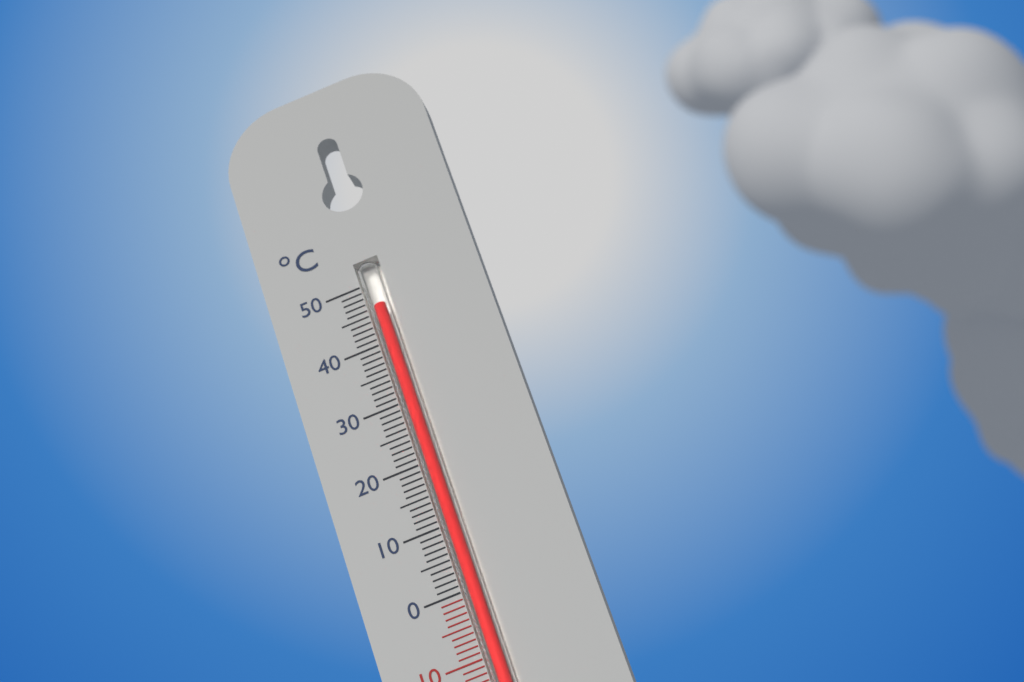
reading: 46 °C
